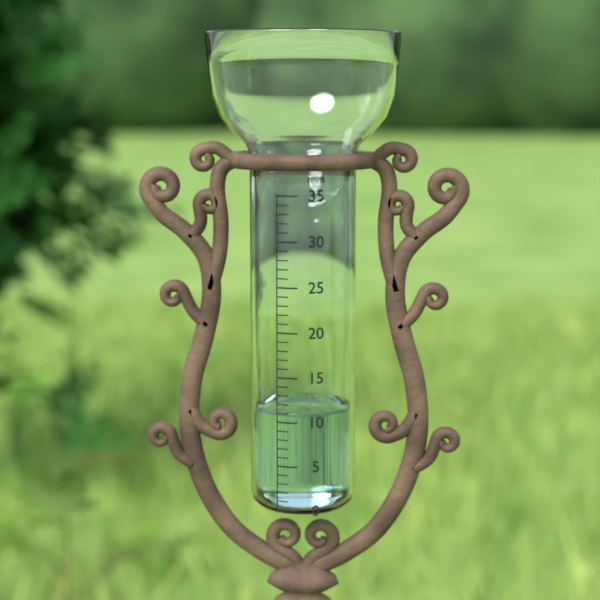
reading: 11 mm
